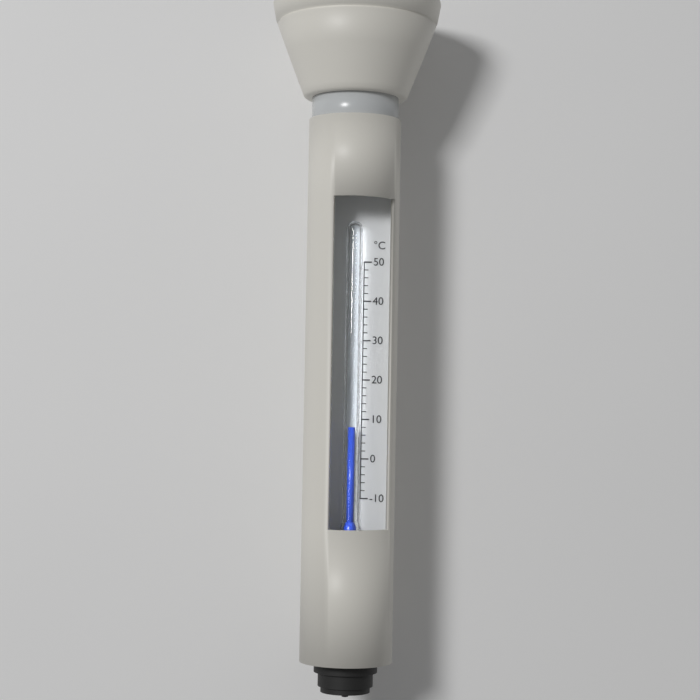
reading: 8 °C
